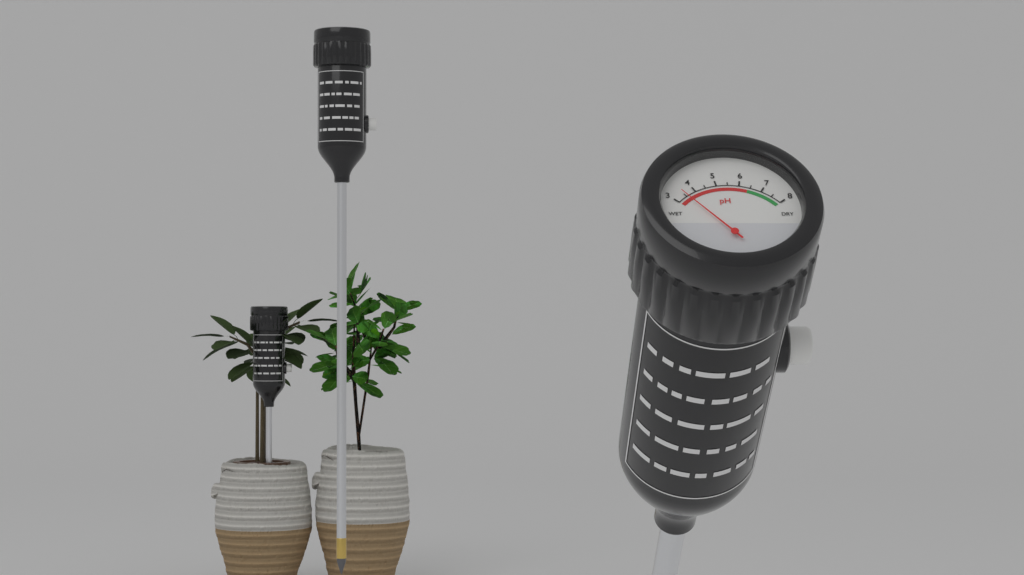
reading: 3.5 pH
